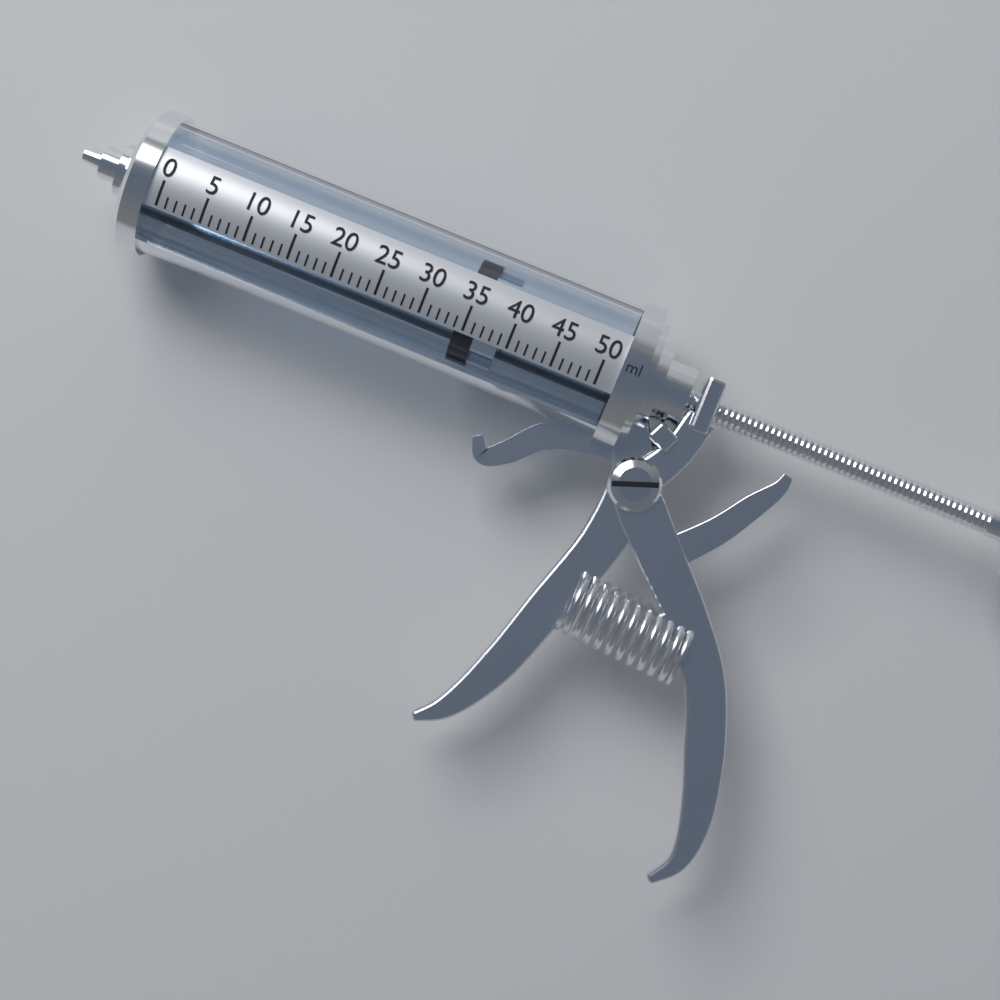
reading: 34 ml
